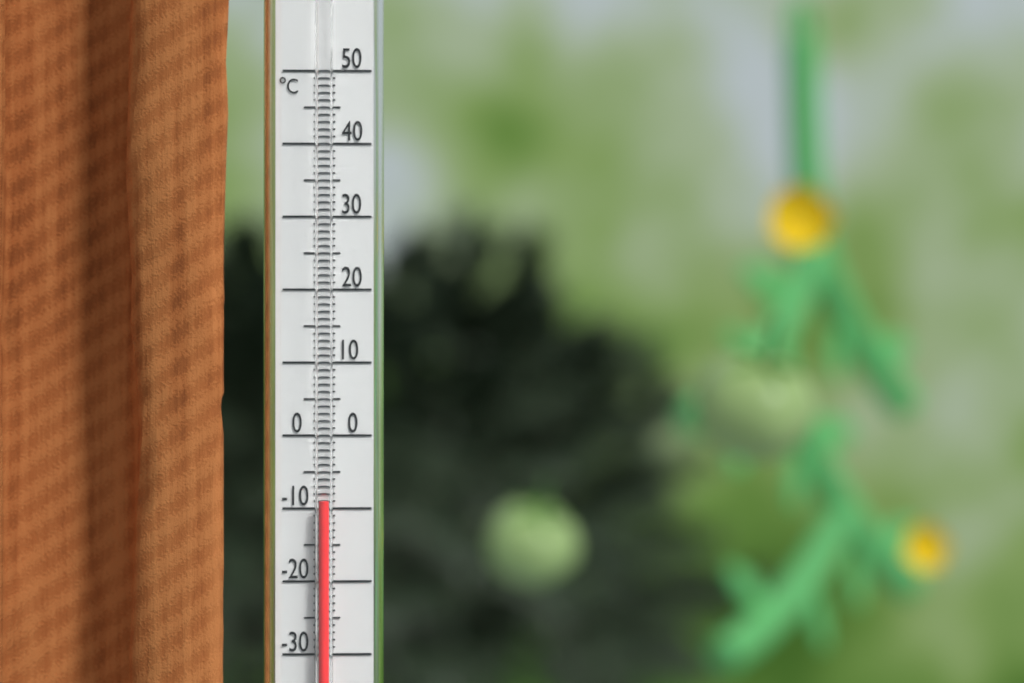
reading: -9 °C
